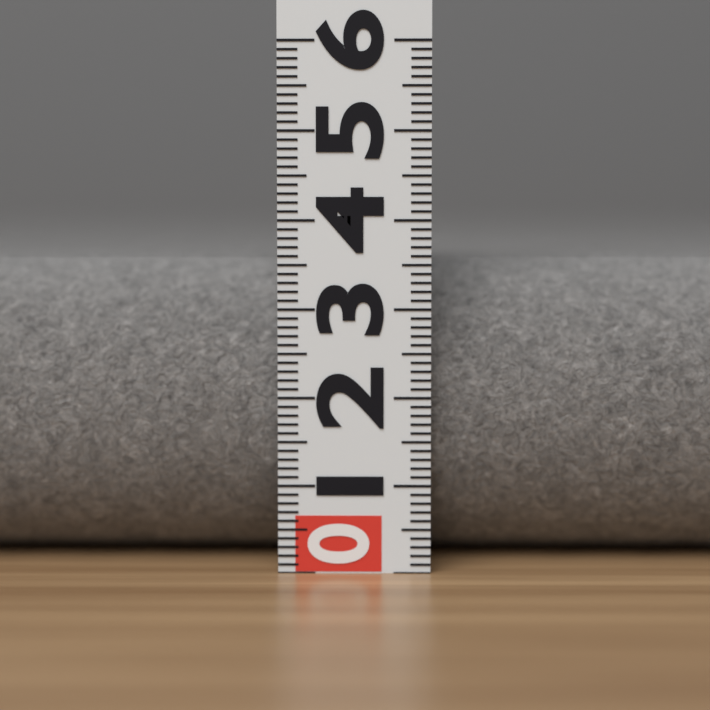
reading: 3.6 (no unit)
